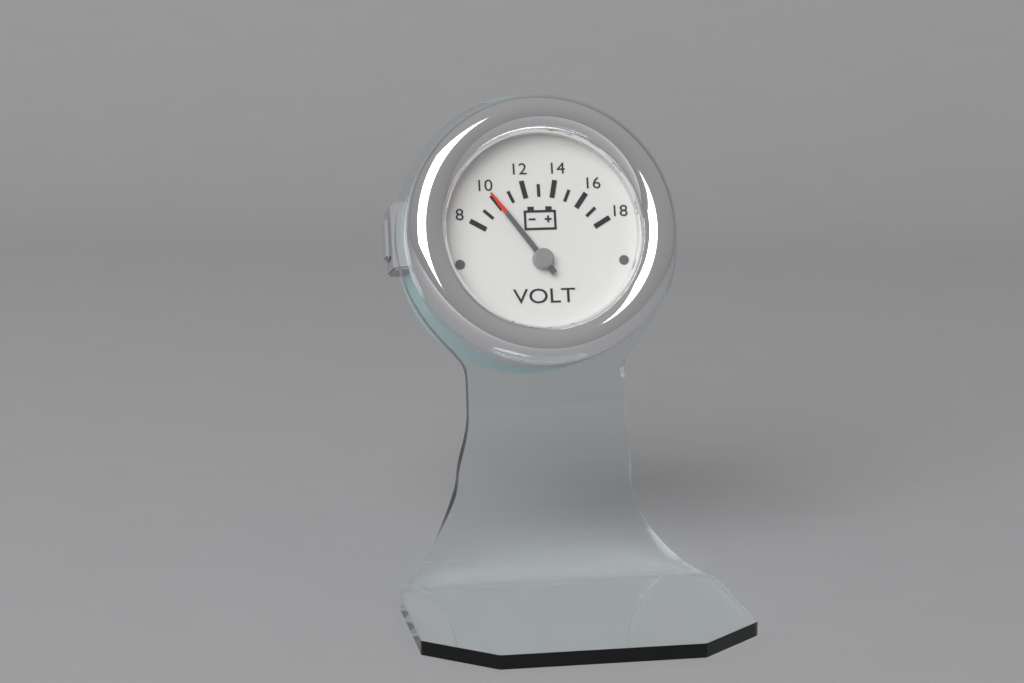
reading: 10 V
